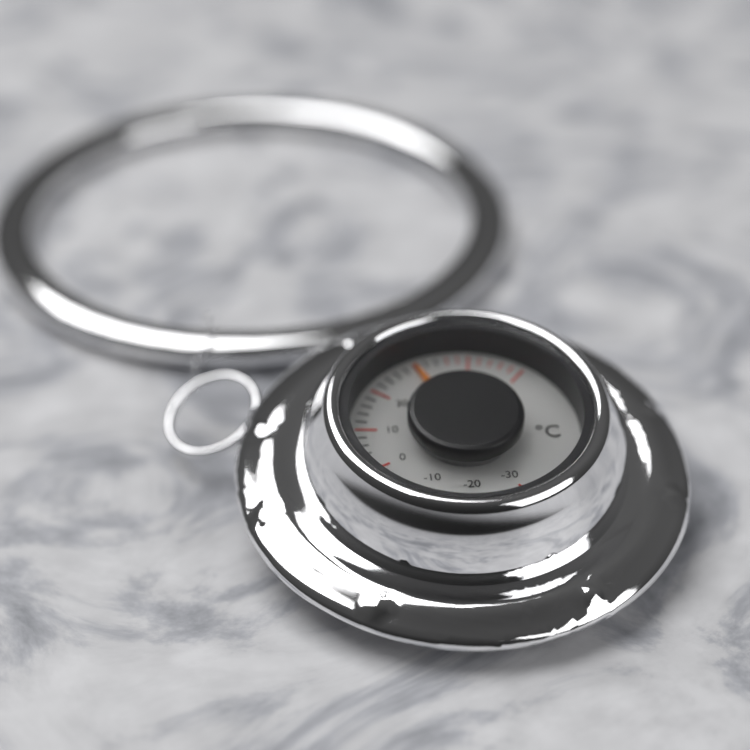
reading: 30 °C
